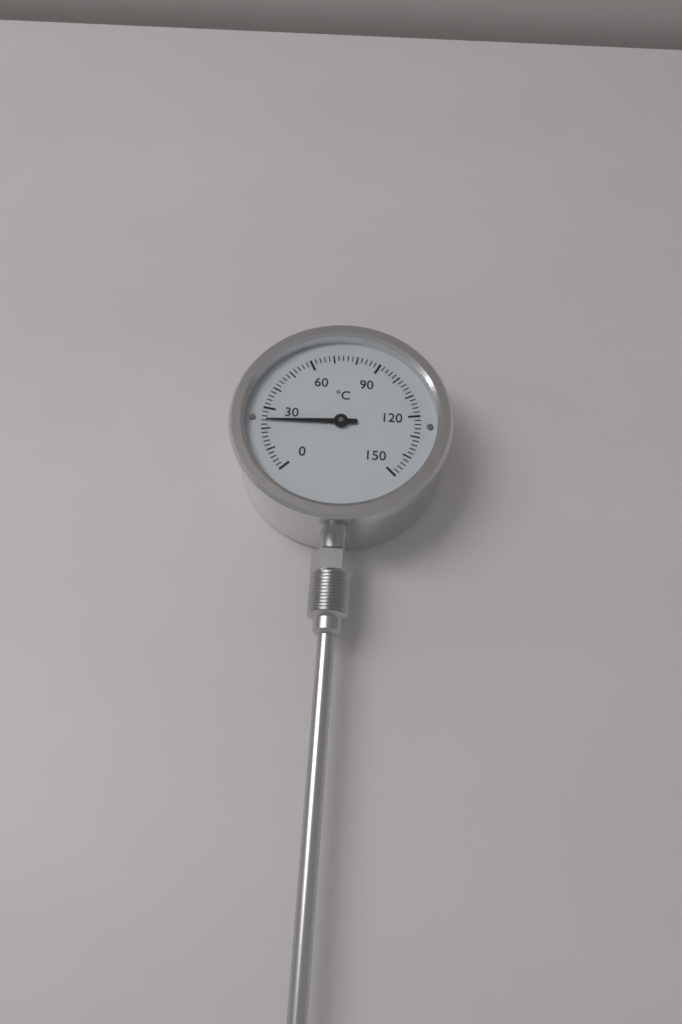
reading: 24 °C
